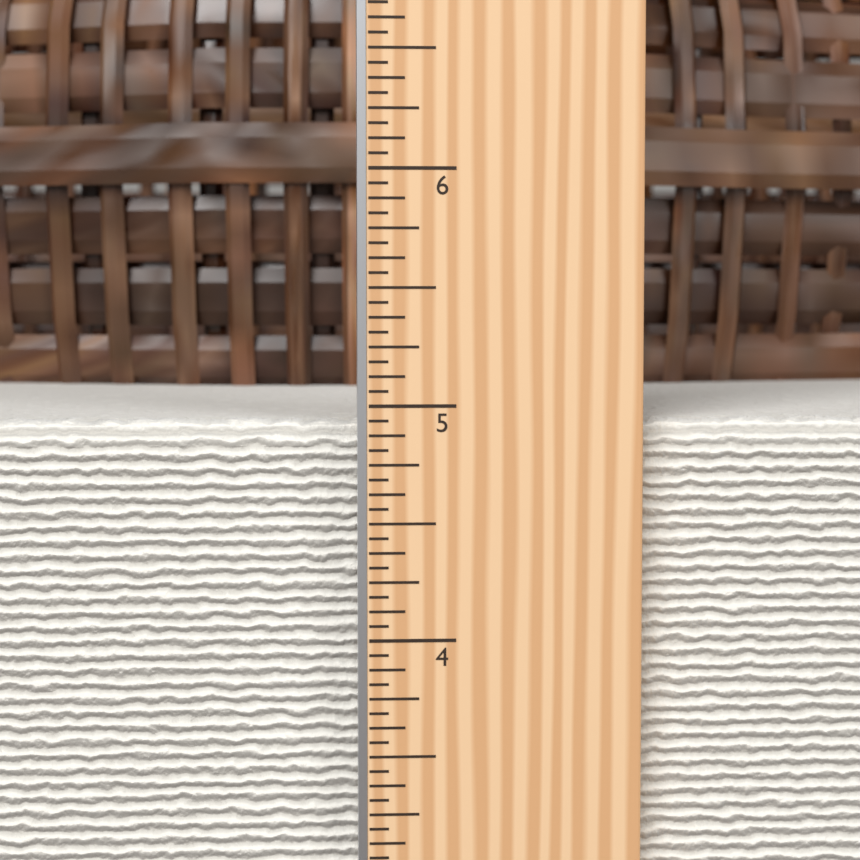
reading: 4.9375 in
